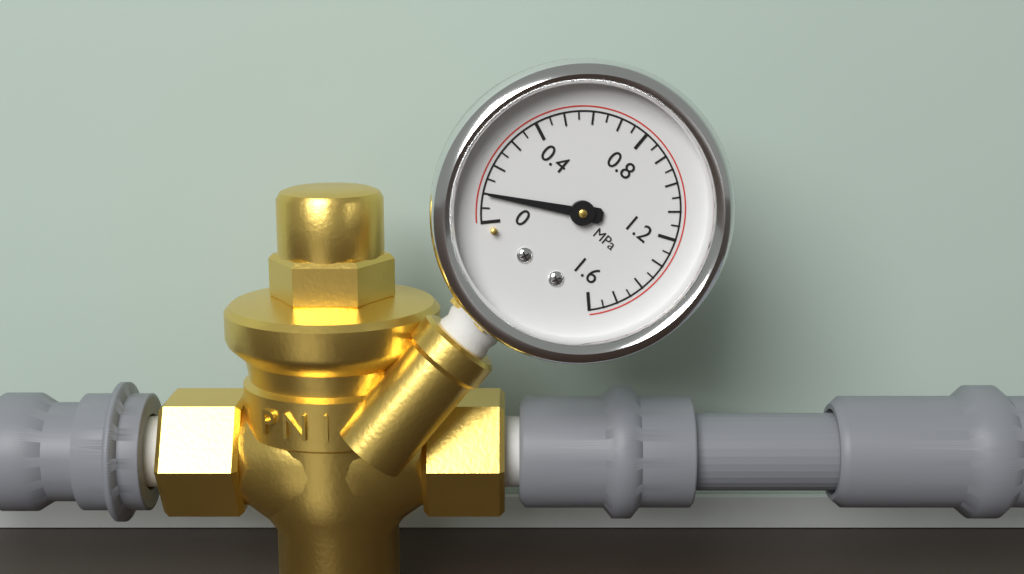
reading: 0.10 MPa
